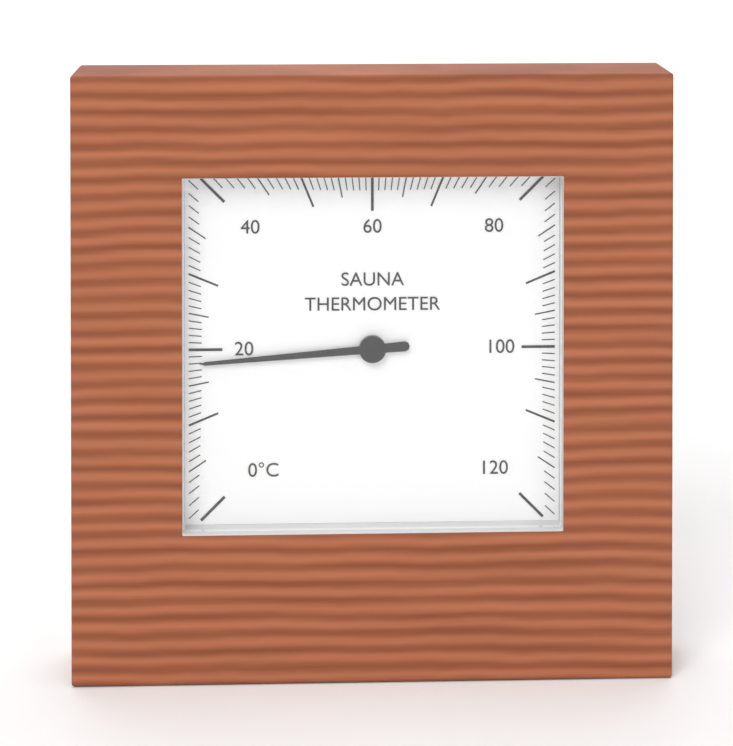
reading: 18 °C
